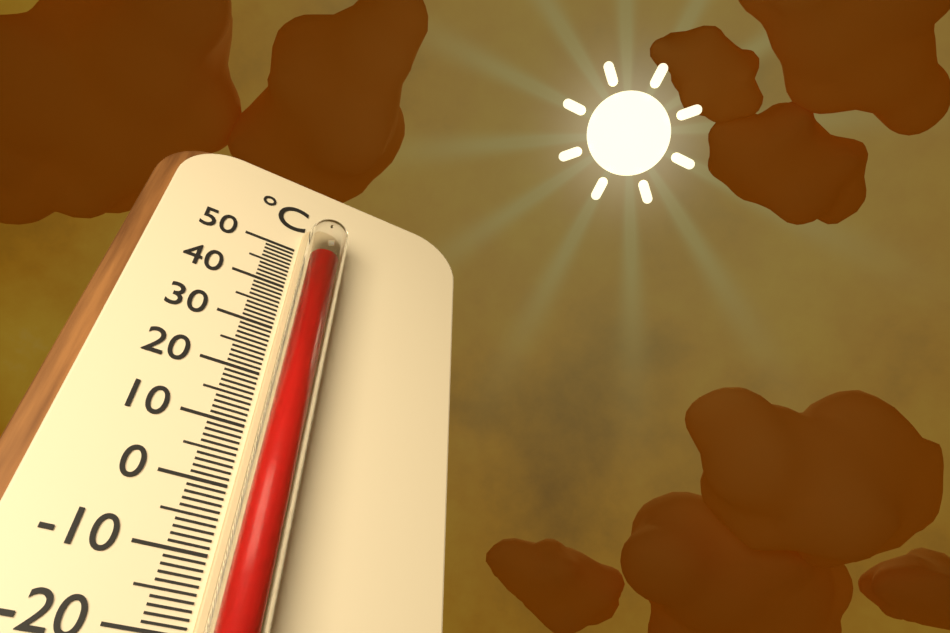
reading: 45 °C
